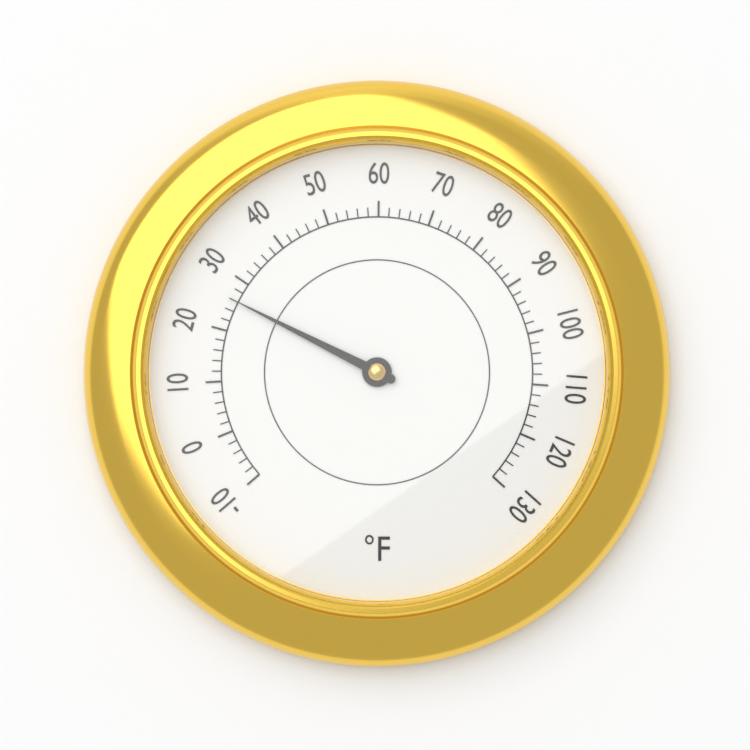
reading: 26 °F
